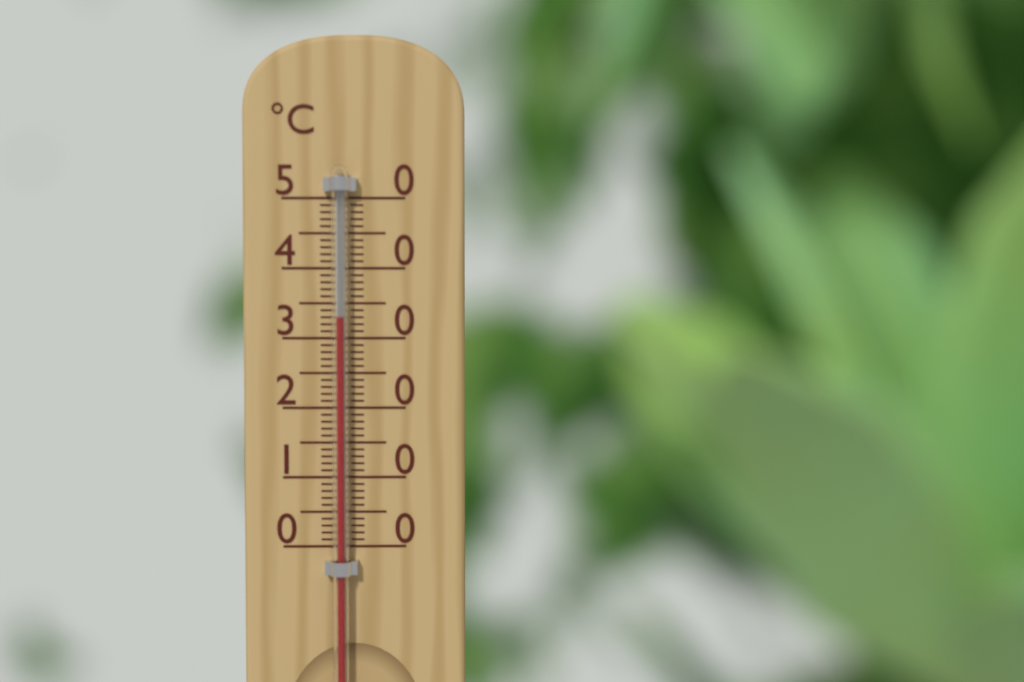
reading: 33 °C
